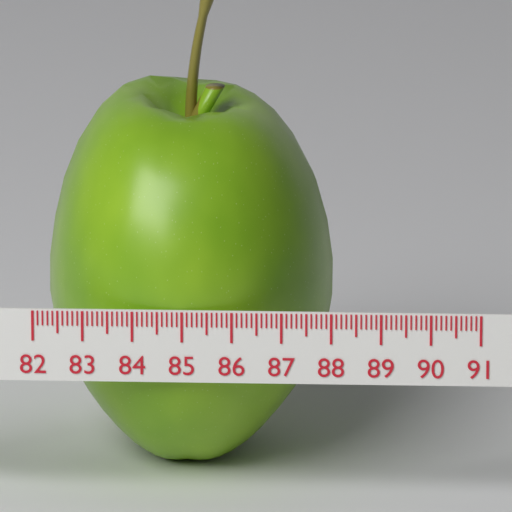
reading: 87.9 (no unit)
